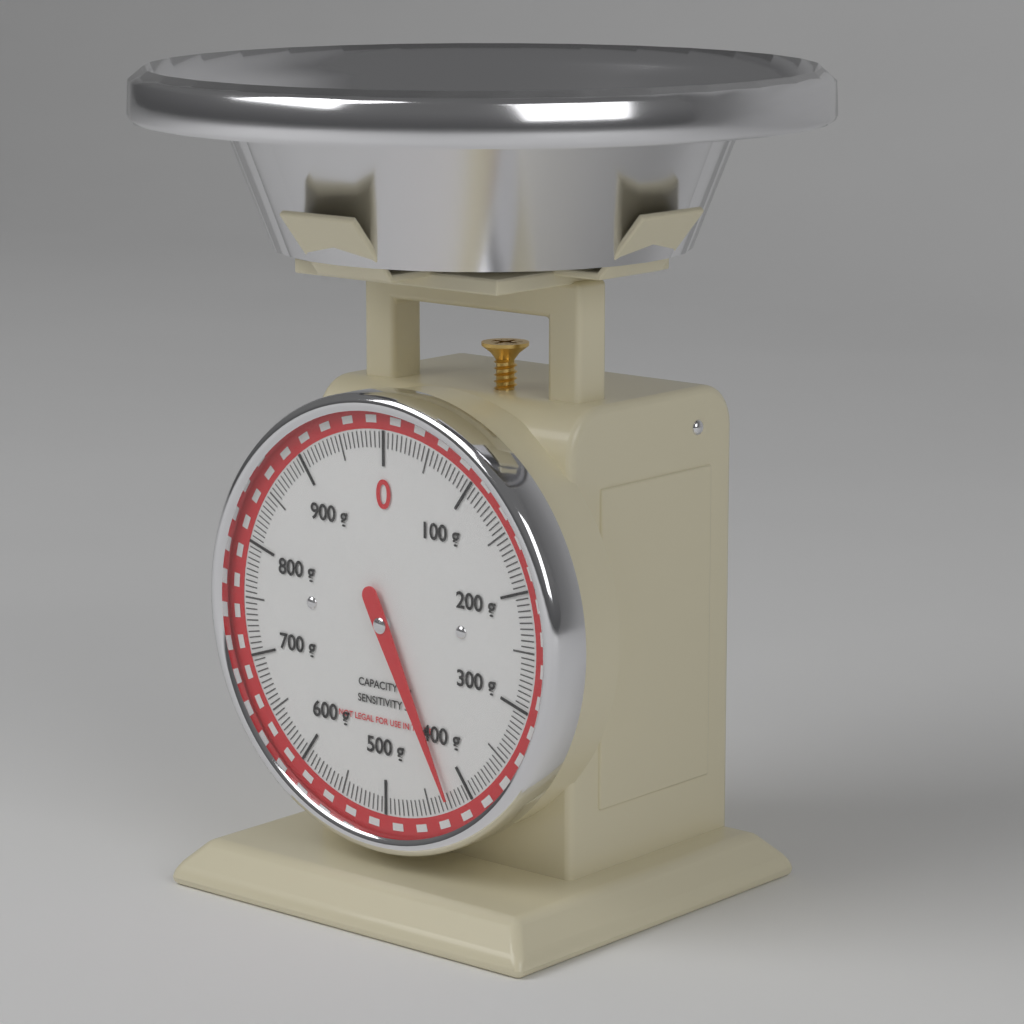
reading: 425 g
